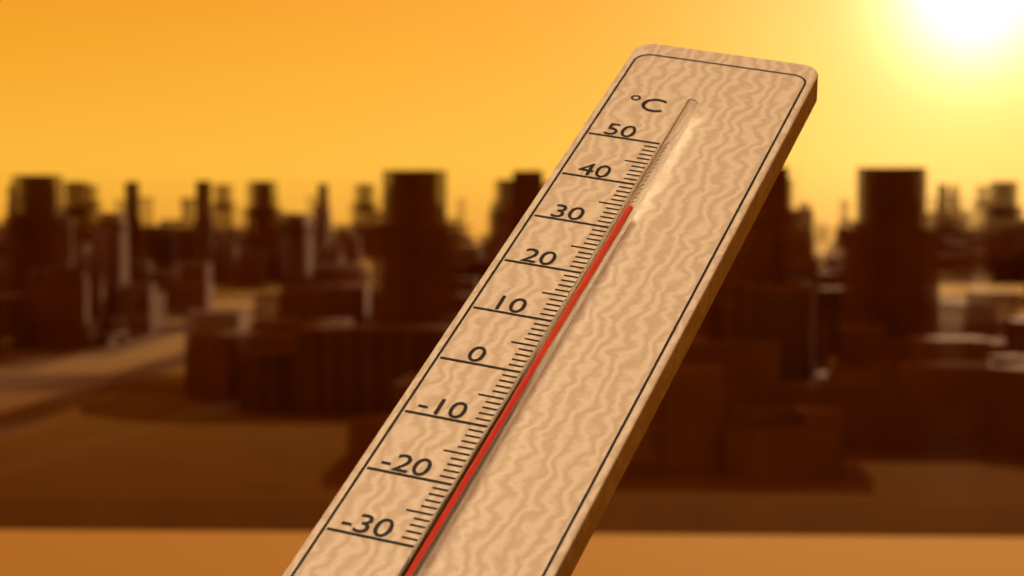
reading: 32 °C
